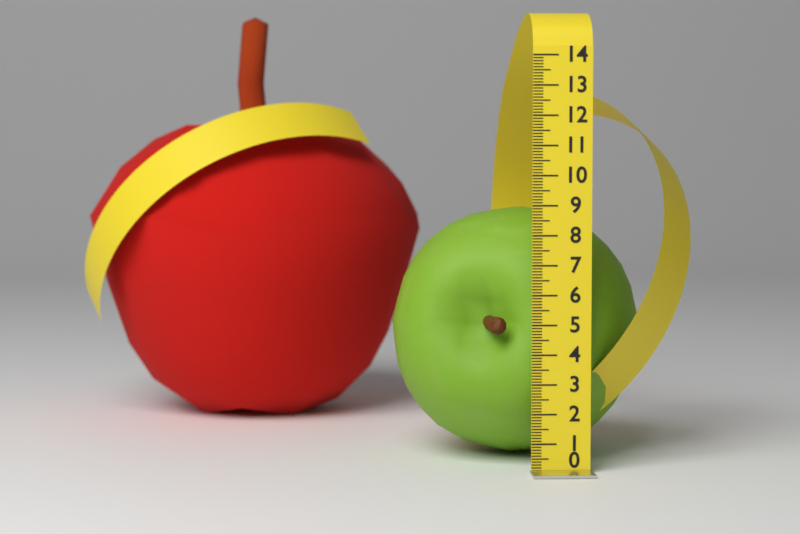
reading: 8.8 (no unit)
